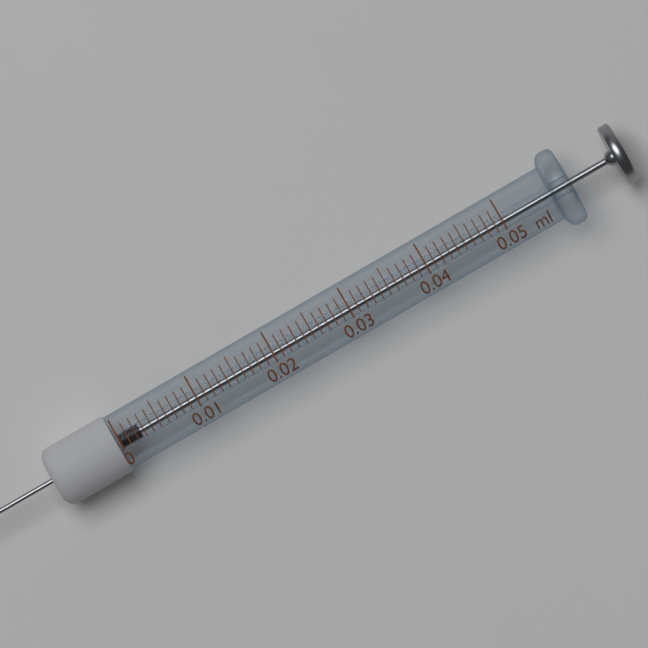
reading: 0.000 ml
